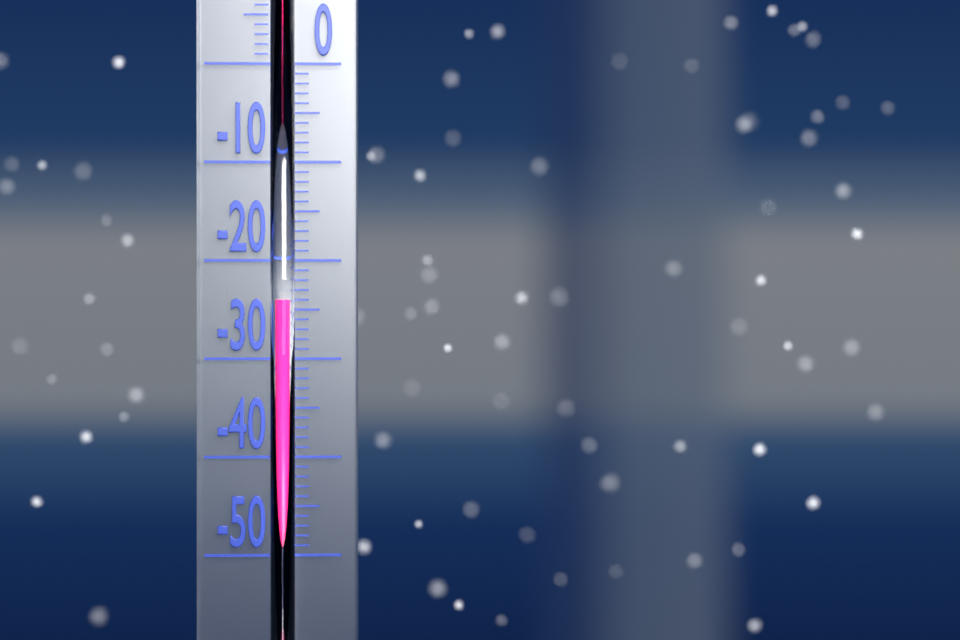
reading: -24 °C
